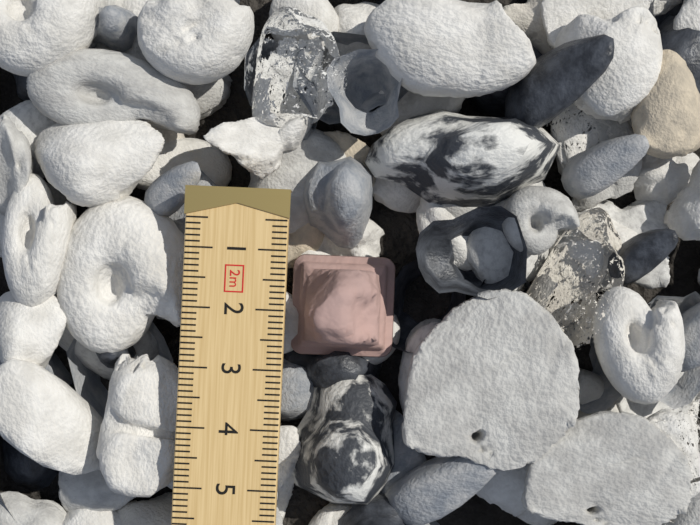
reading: 2.8 cm
